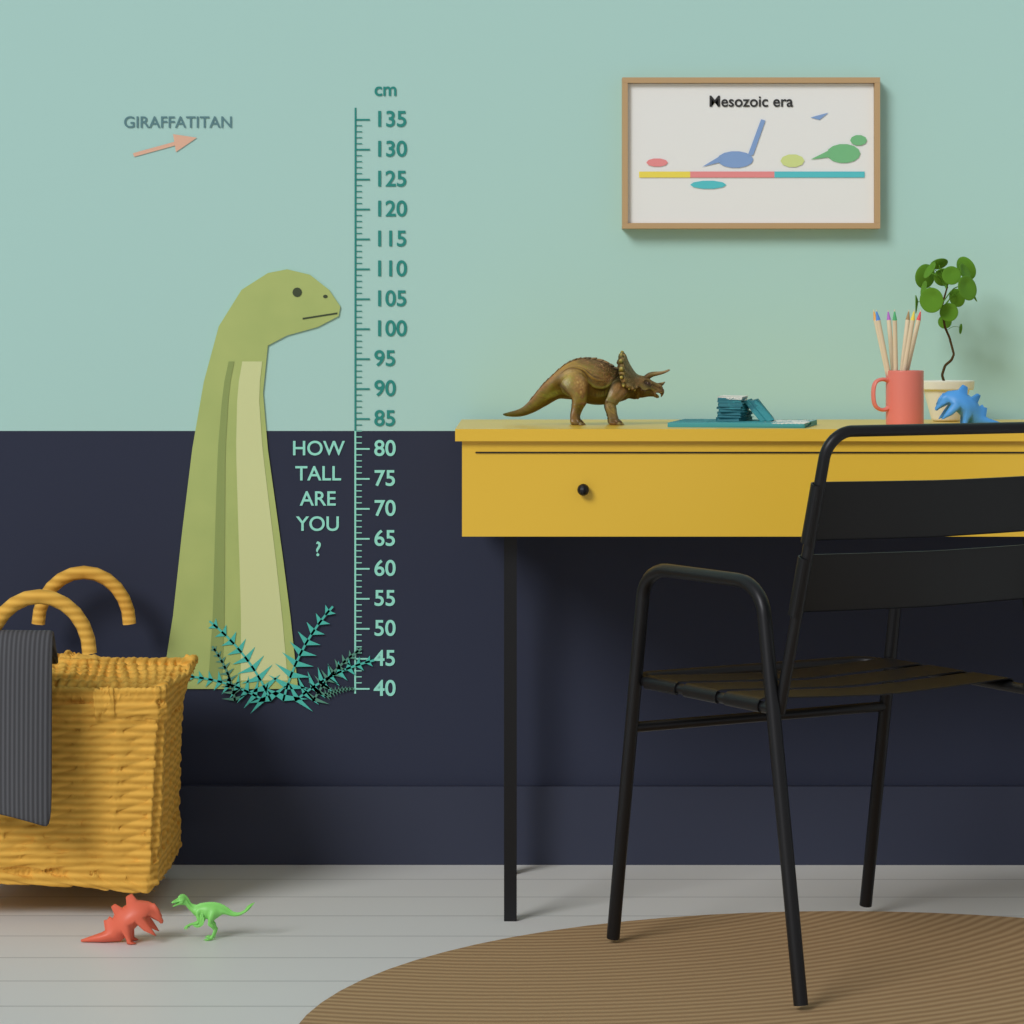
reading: 110 cm
